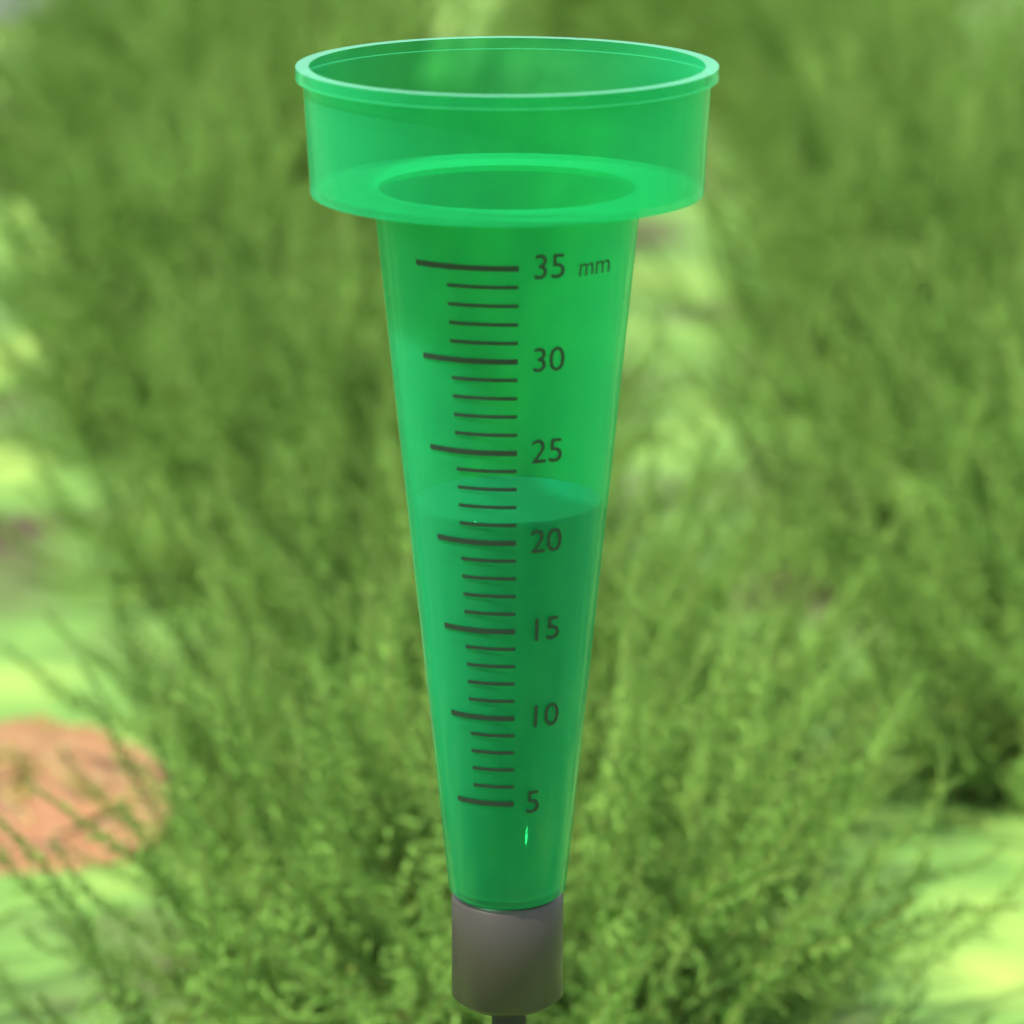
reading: 21 mm
